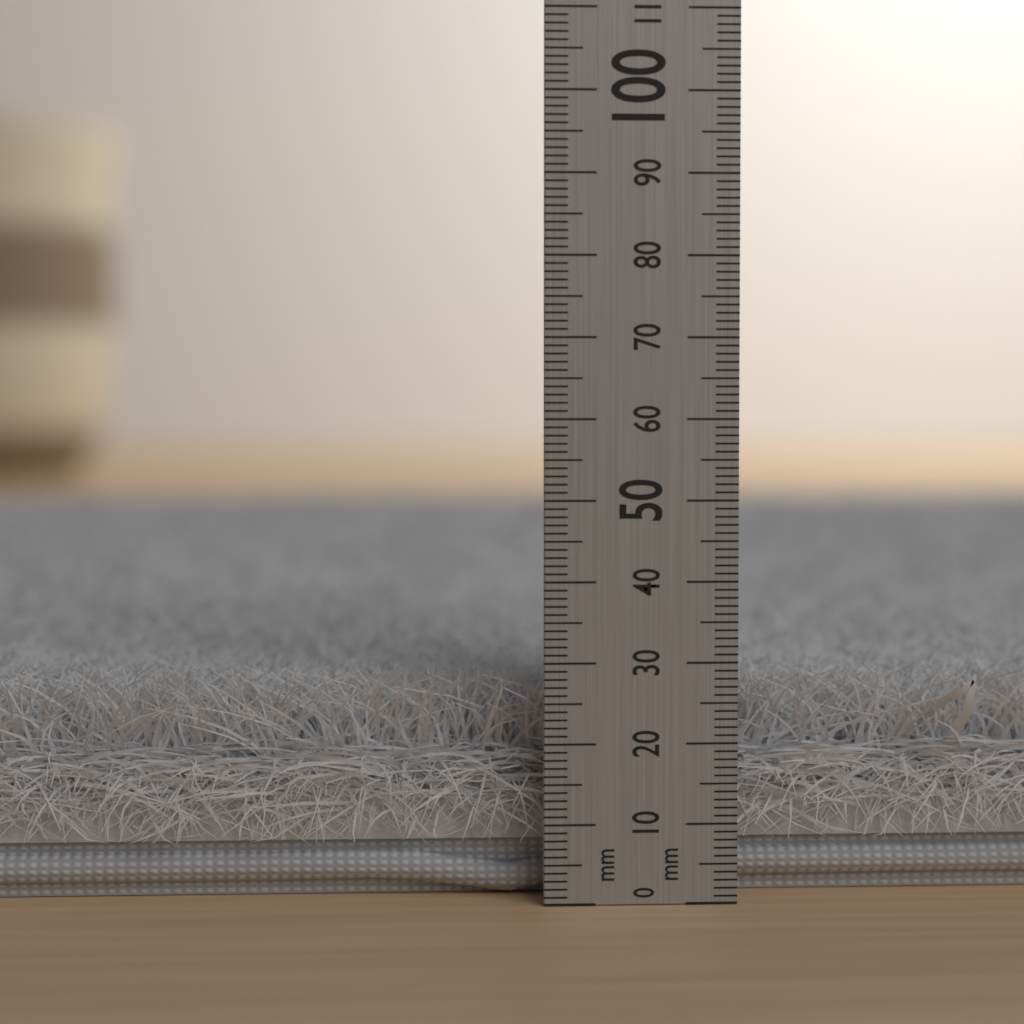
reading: 28 mm
